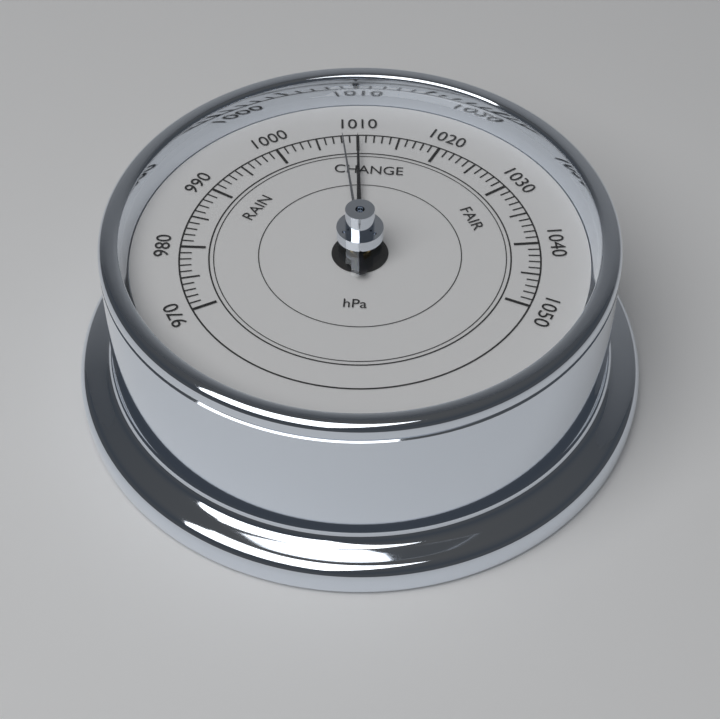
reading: 1010 hPa
